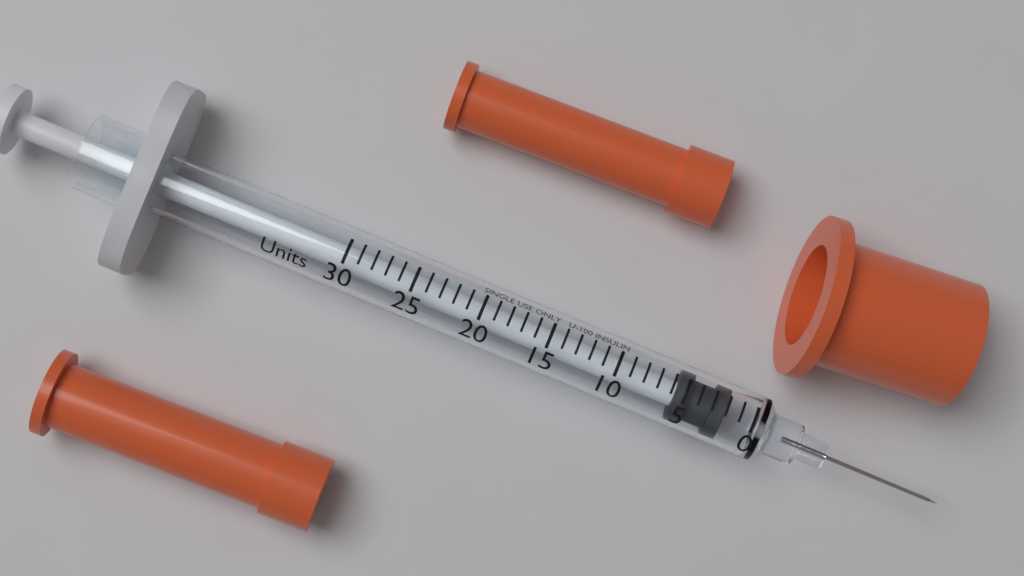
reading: 2 Units
